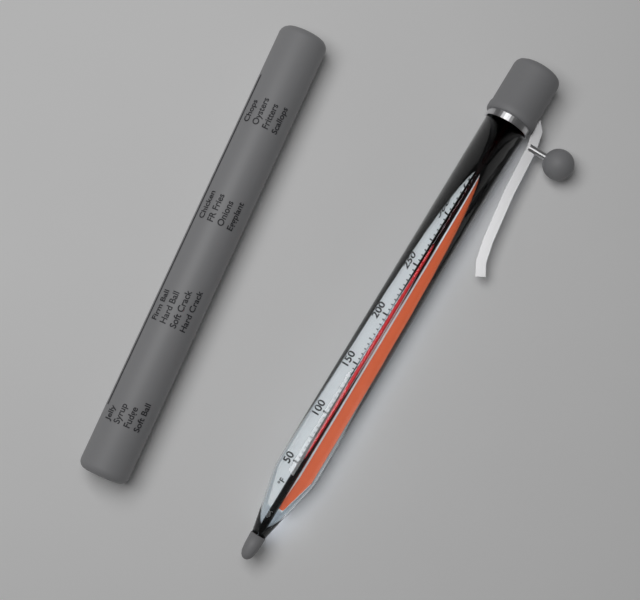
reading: 270 °F
